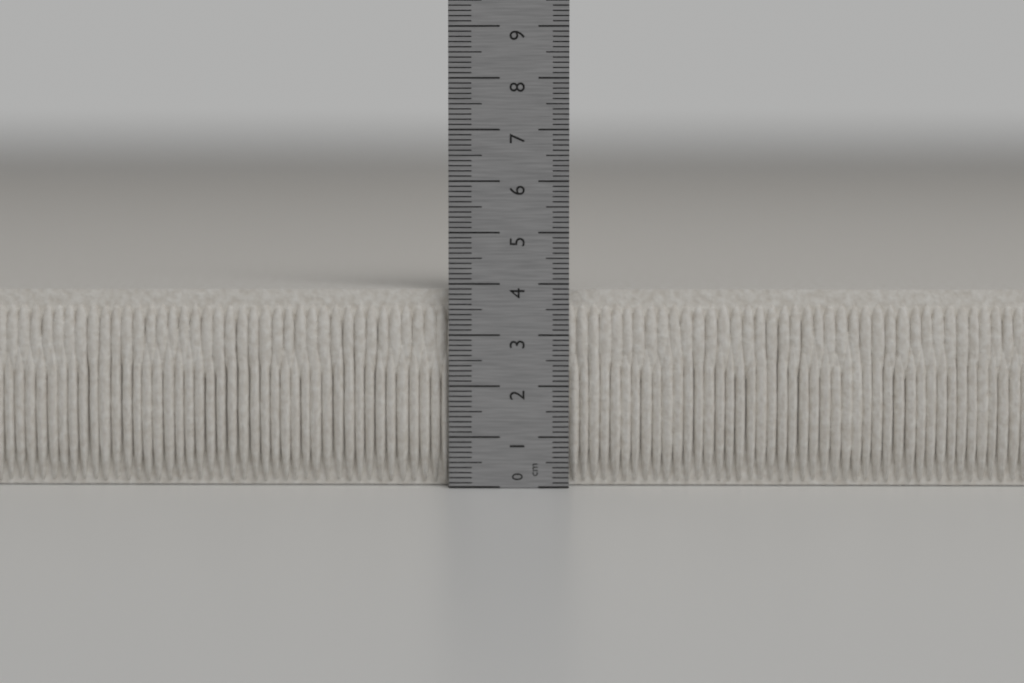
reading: 3.9 cm
